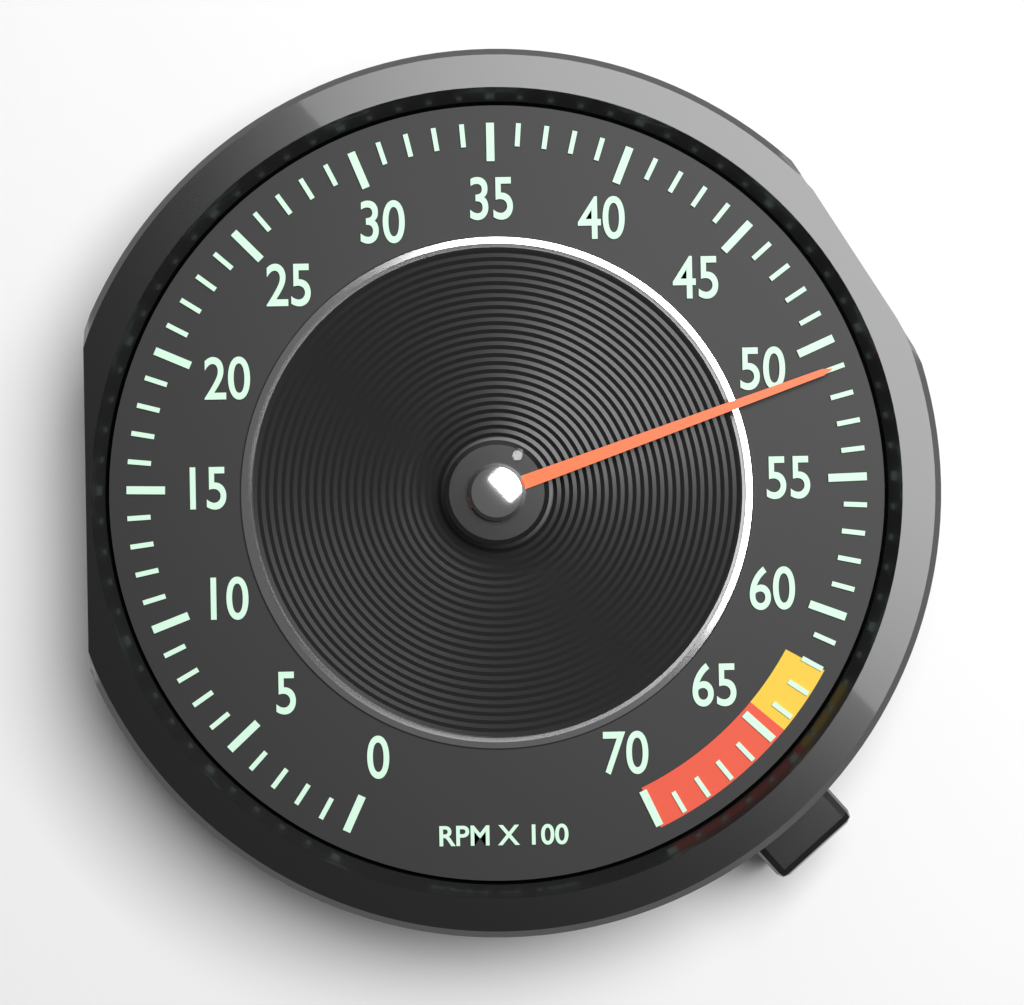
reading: 51 RPM x 100
